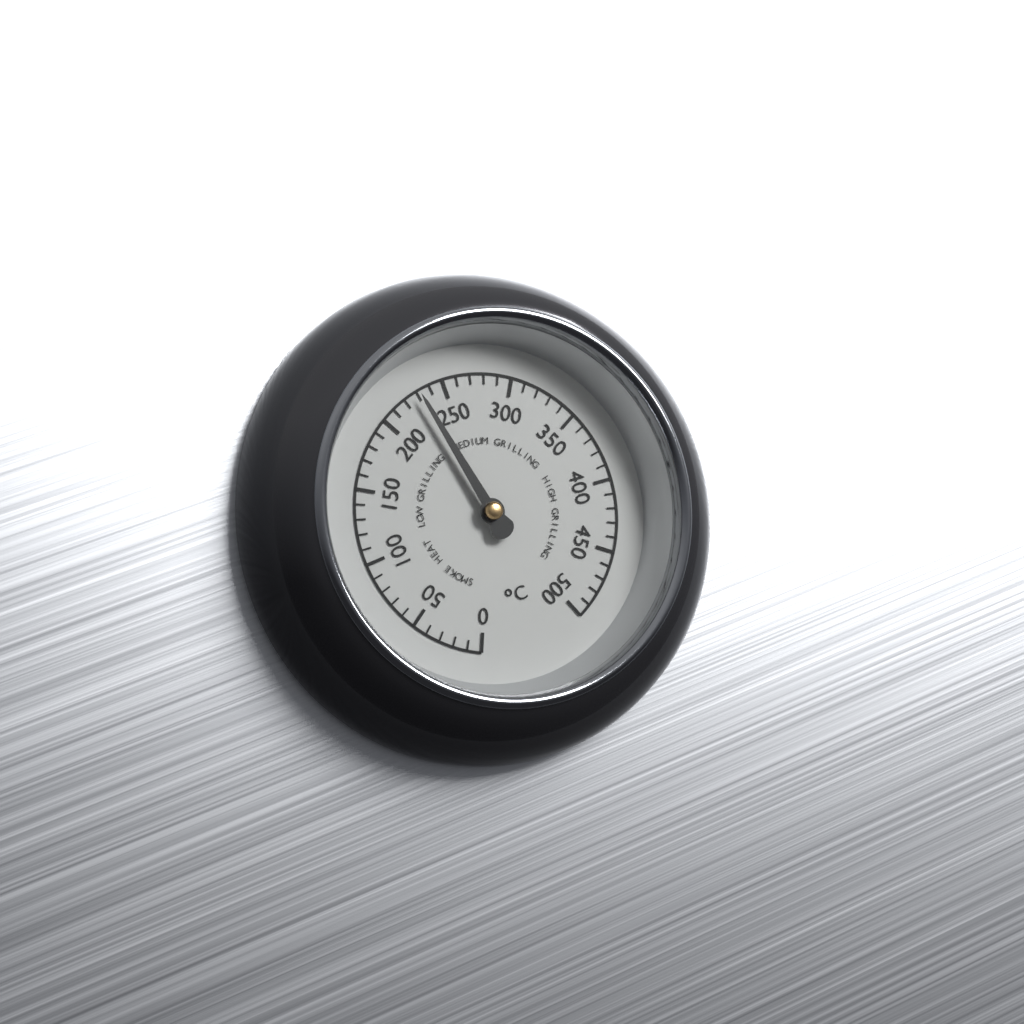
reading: 230 °C
